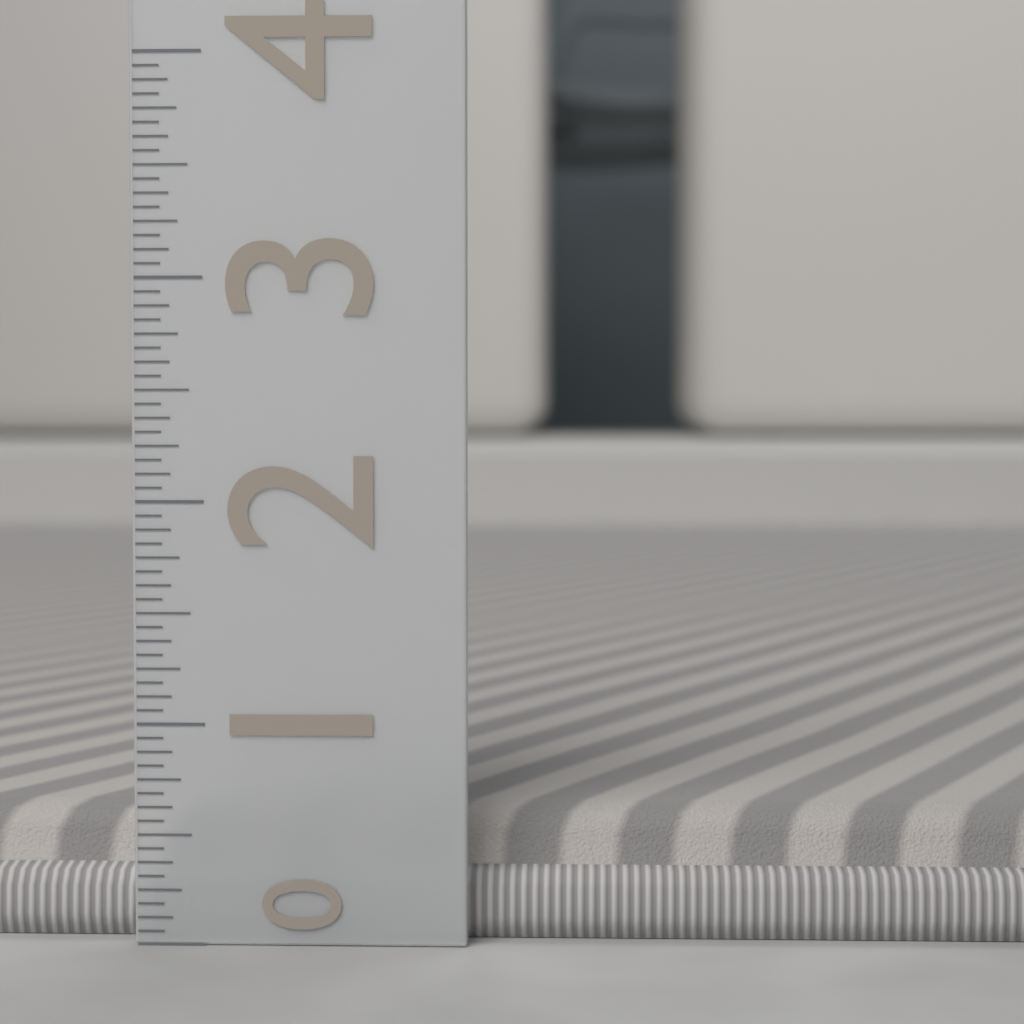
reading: 0.5625 (no unit)
